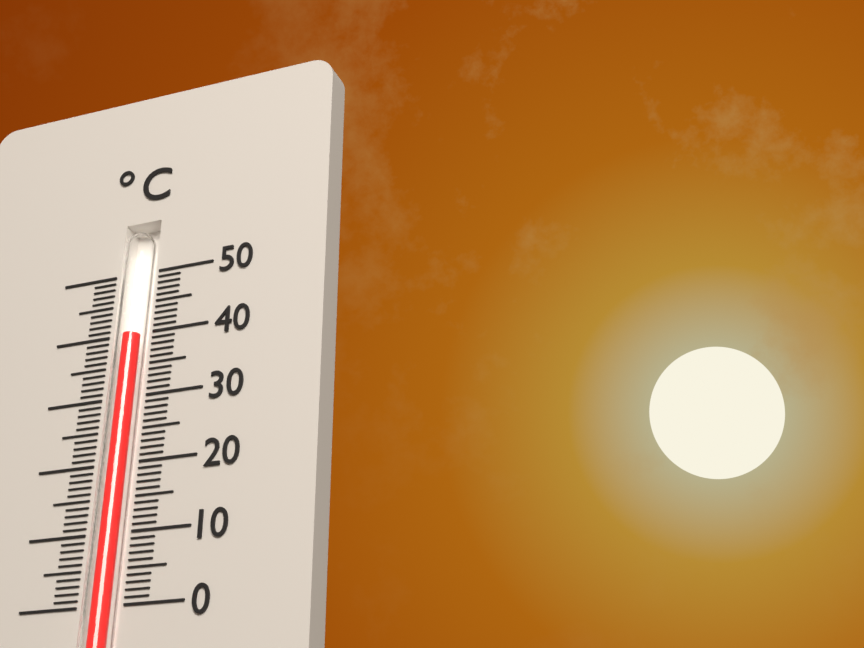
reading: 40 °C
